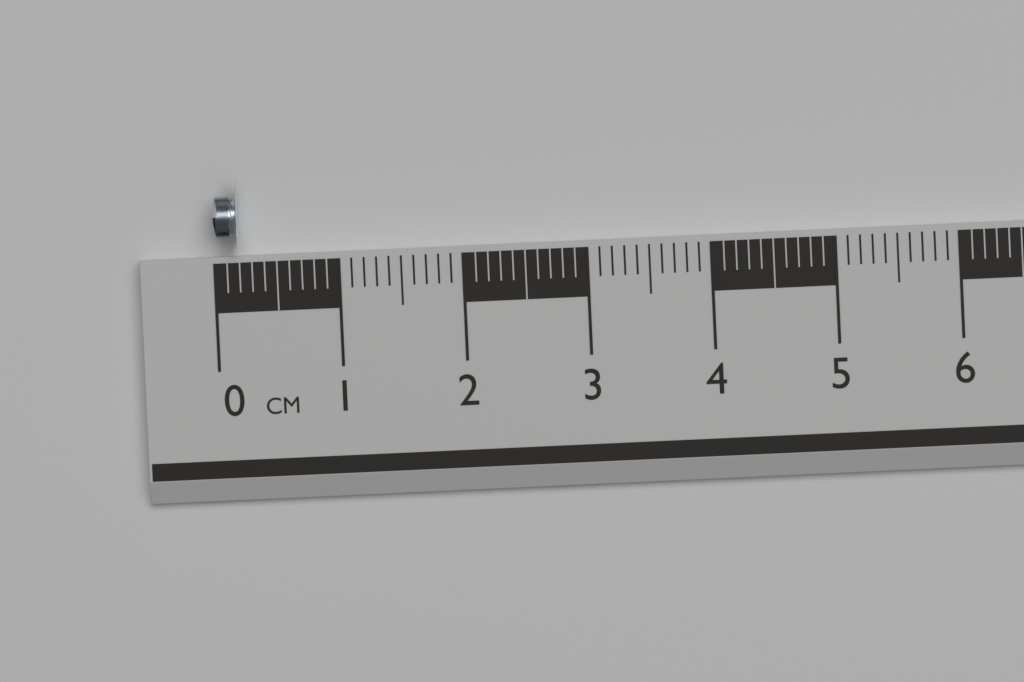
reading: 0.2 cm
